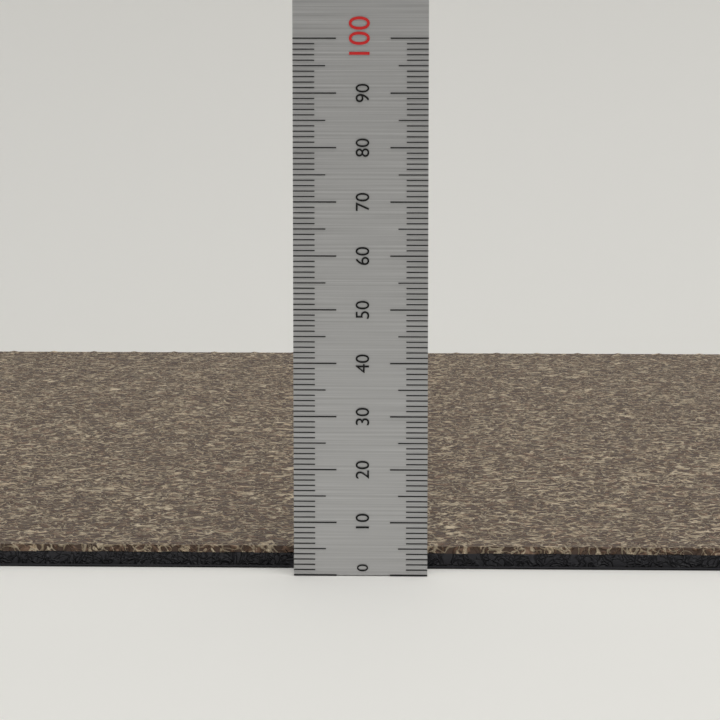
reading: 4 (no unit)
